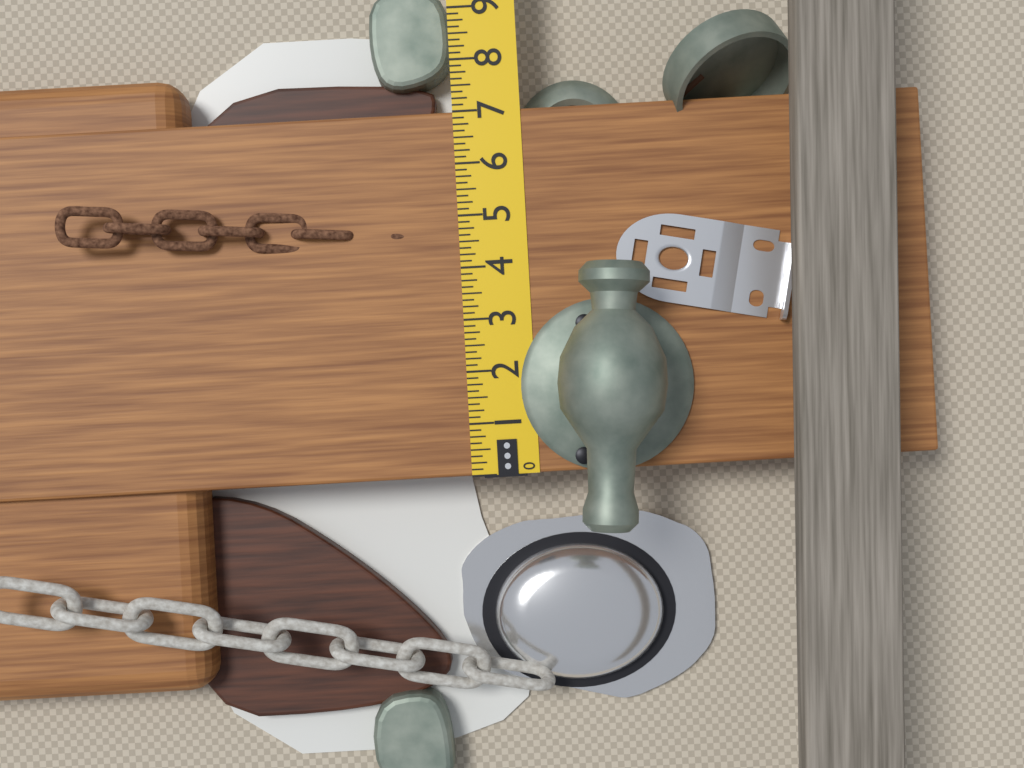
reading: 7.000 in
